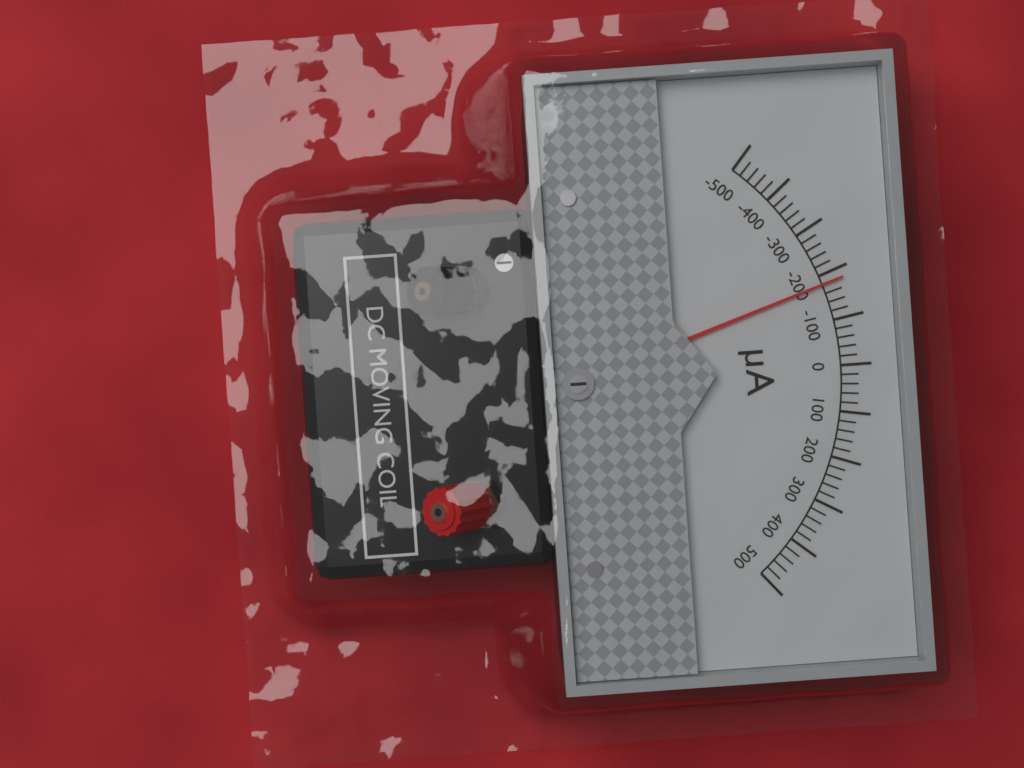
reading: -180 µA
